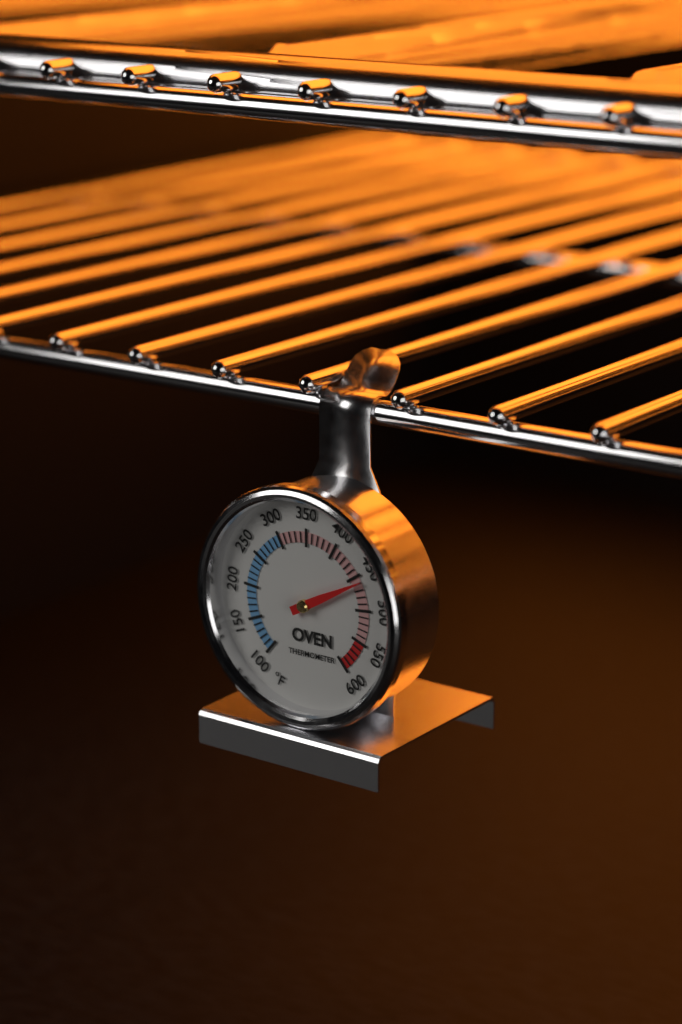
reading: 460 °F
